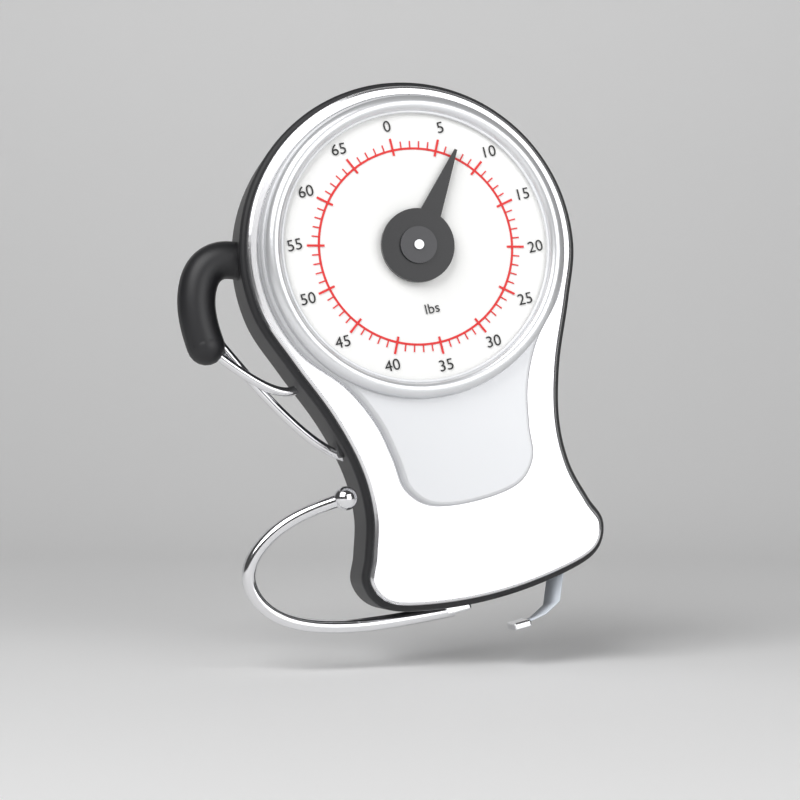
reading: 7 lbs
